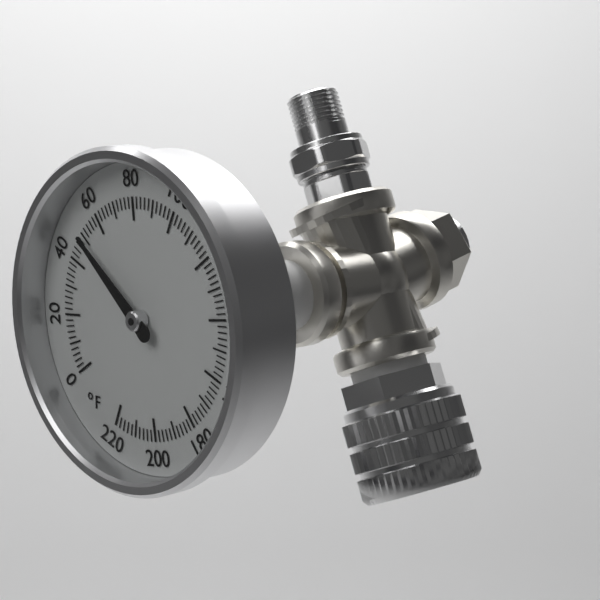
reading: 50 °F
